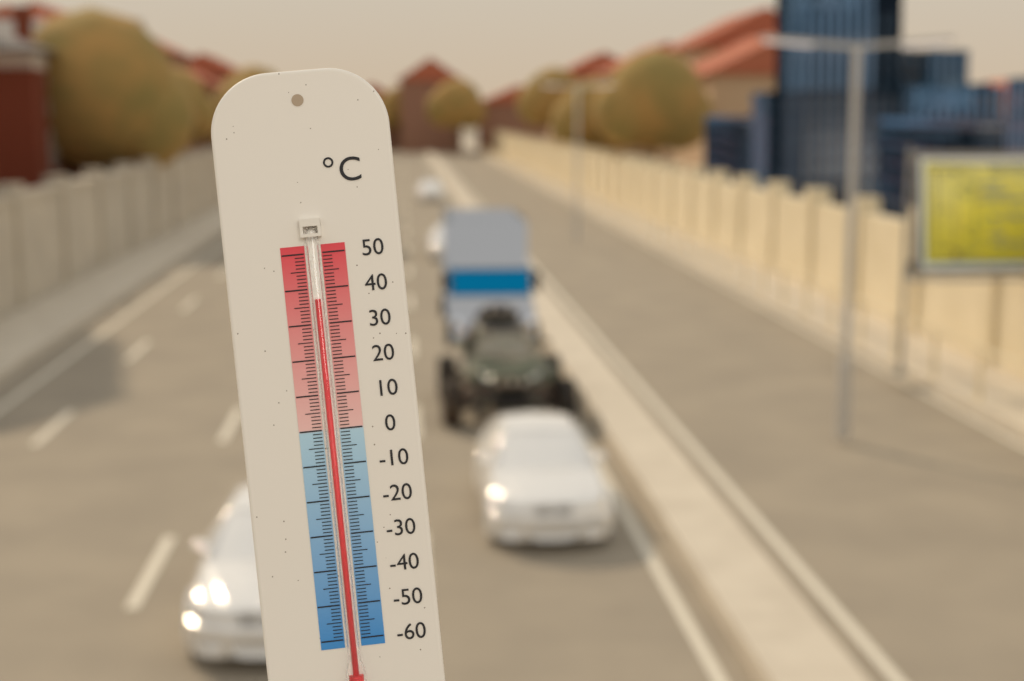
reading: 37 °C
